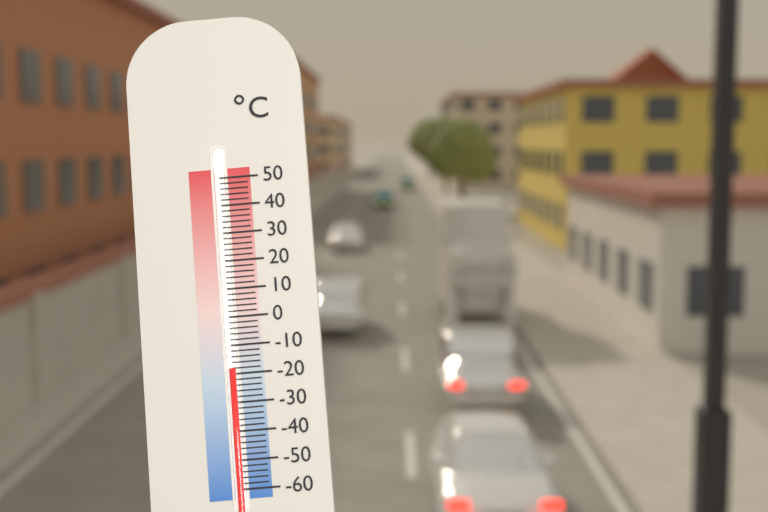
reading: -18 °C
